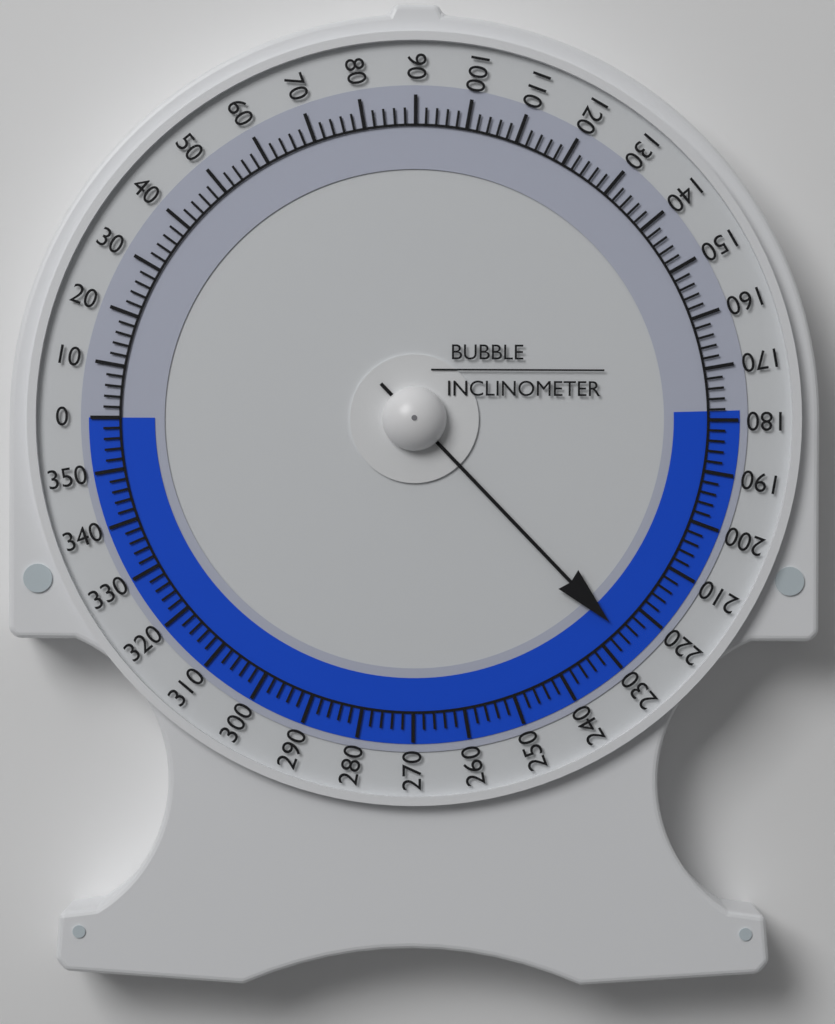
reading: 226 (no unit)
